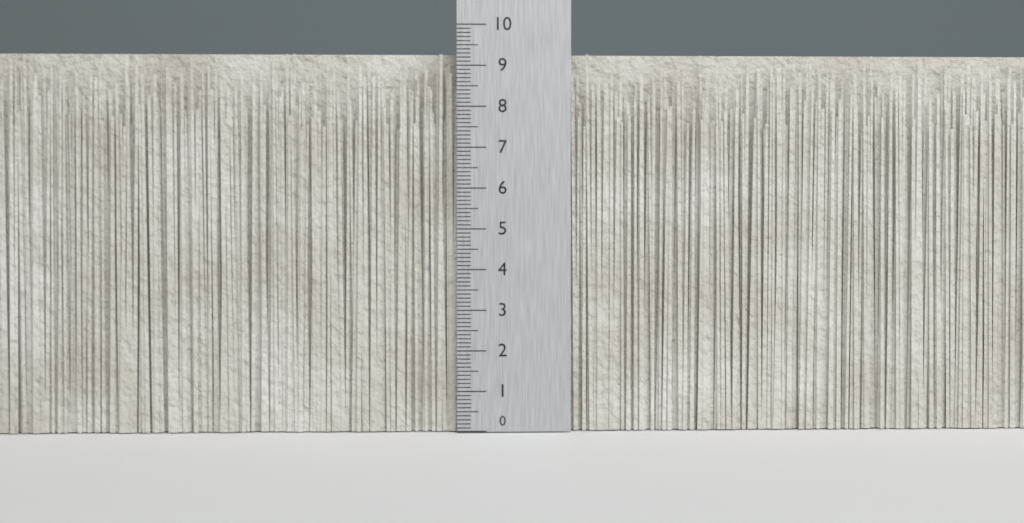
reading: 9.3 (no unit)
